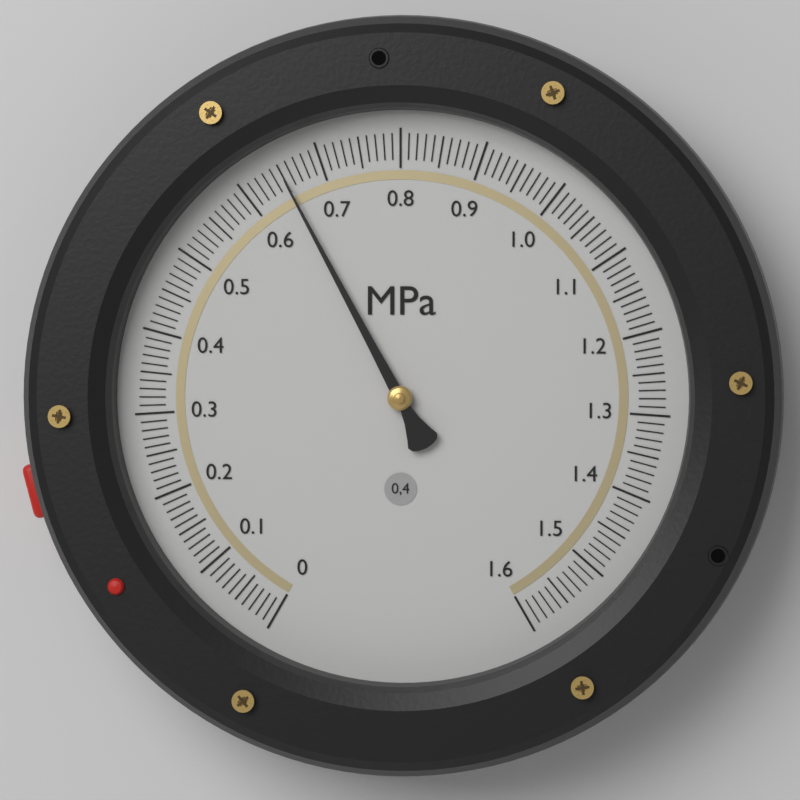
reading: 0.65 MPa
